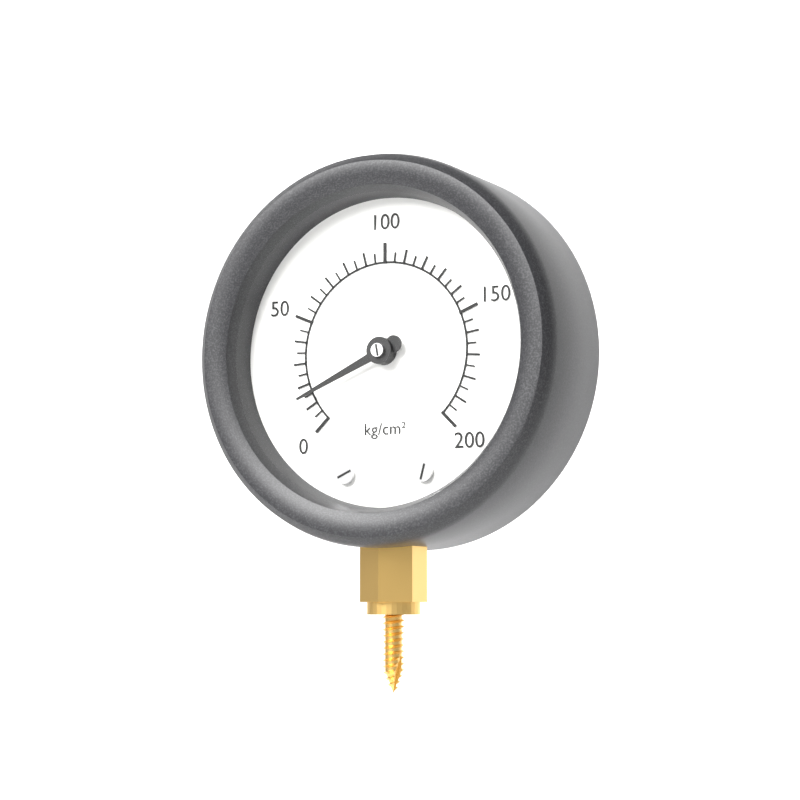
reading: 15 kg/cm²
